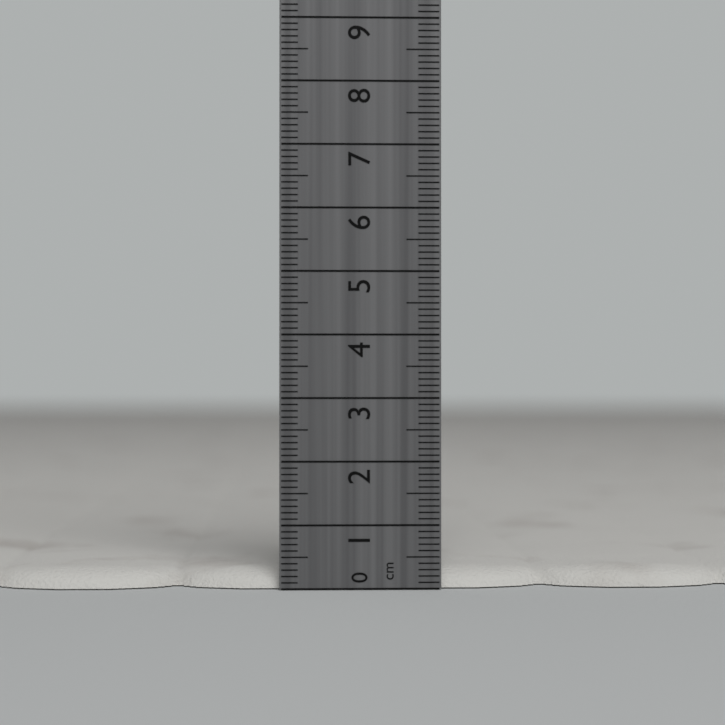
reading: 0.3 cm
